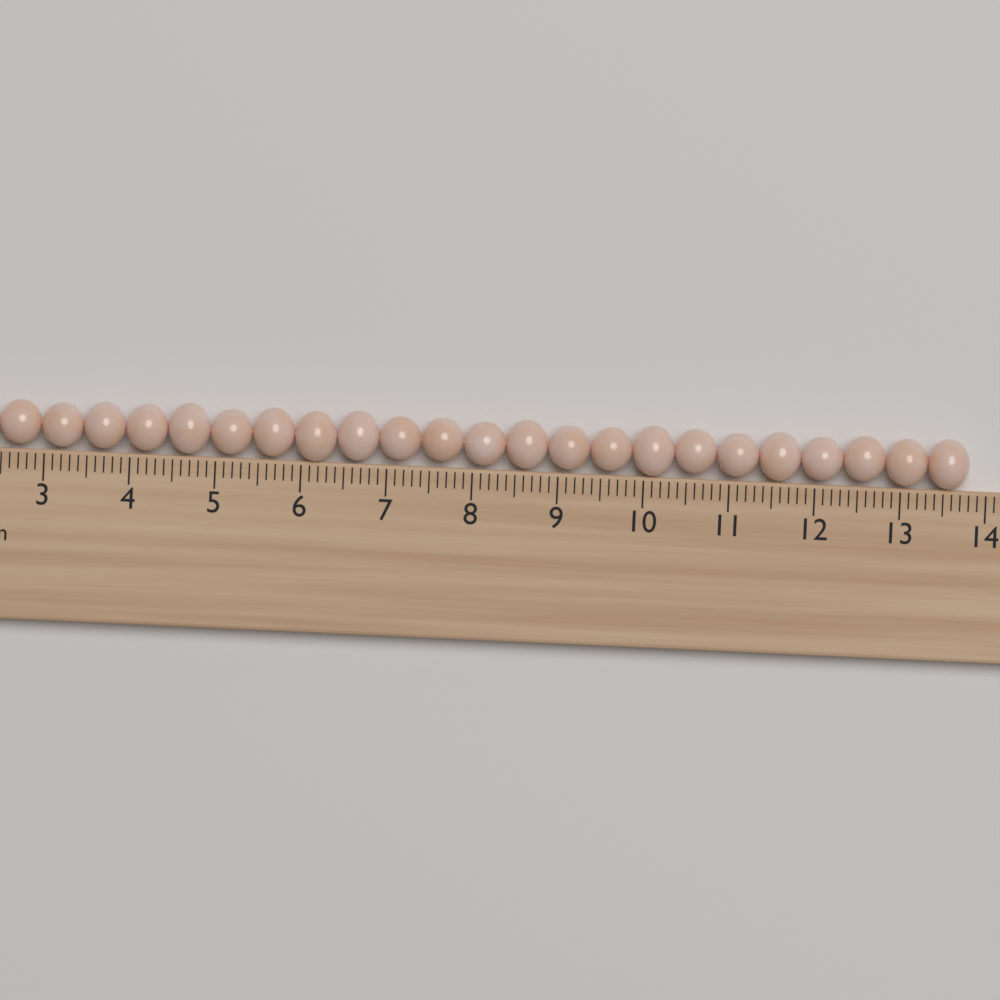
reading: 13.8 cm
